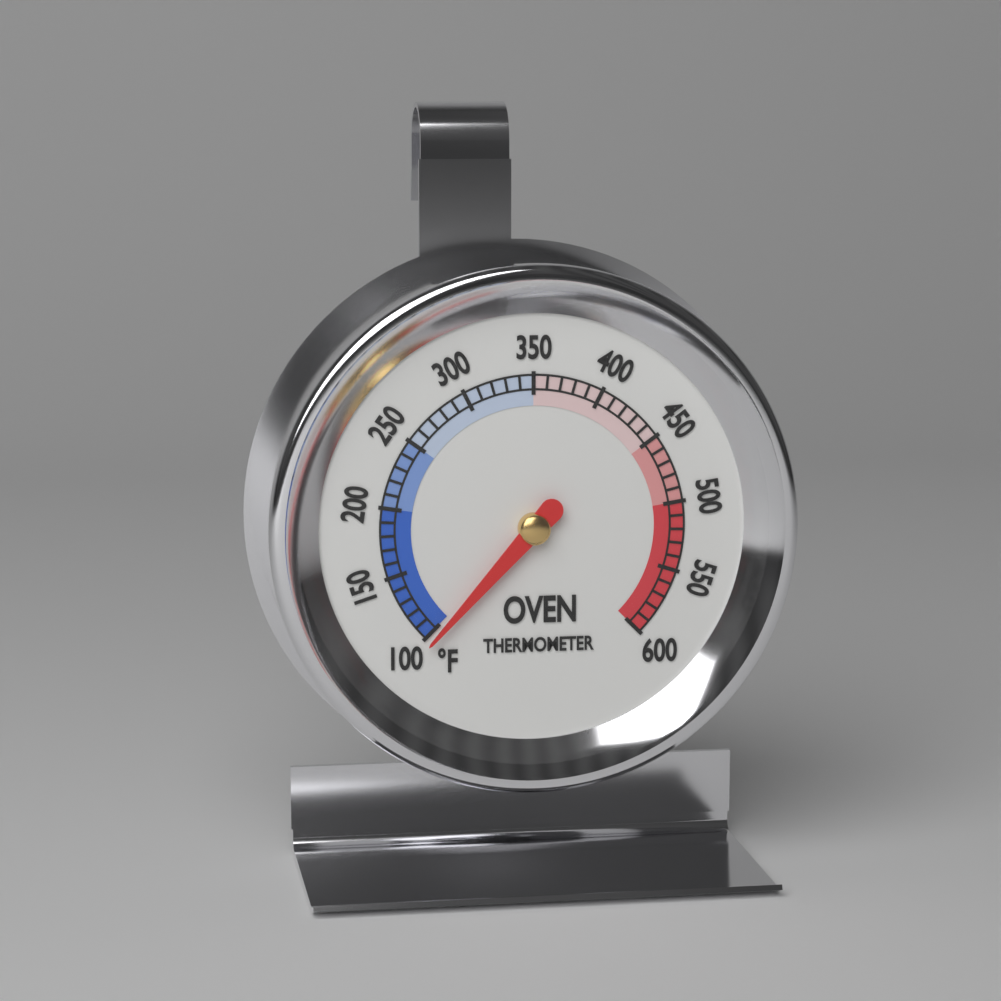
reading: 95 °F
